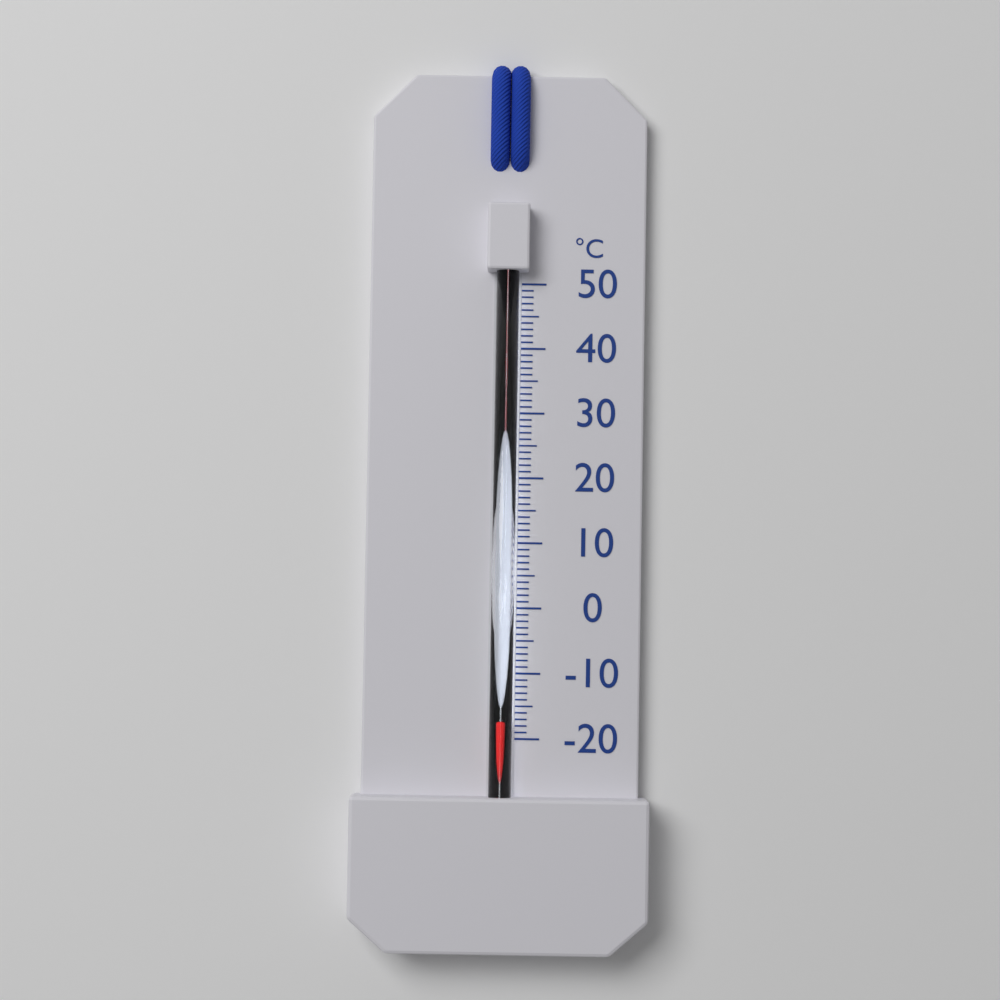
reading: -17 °C
